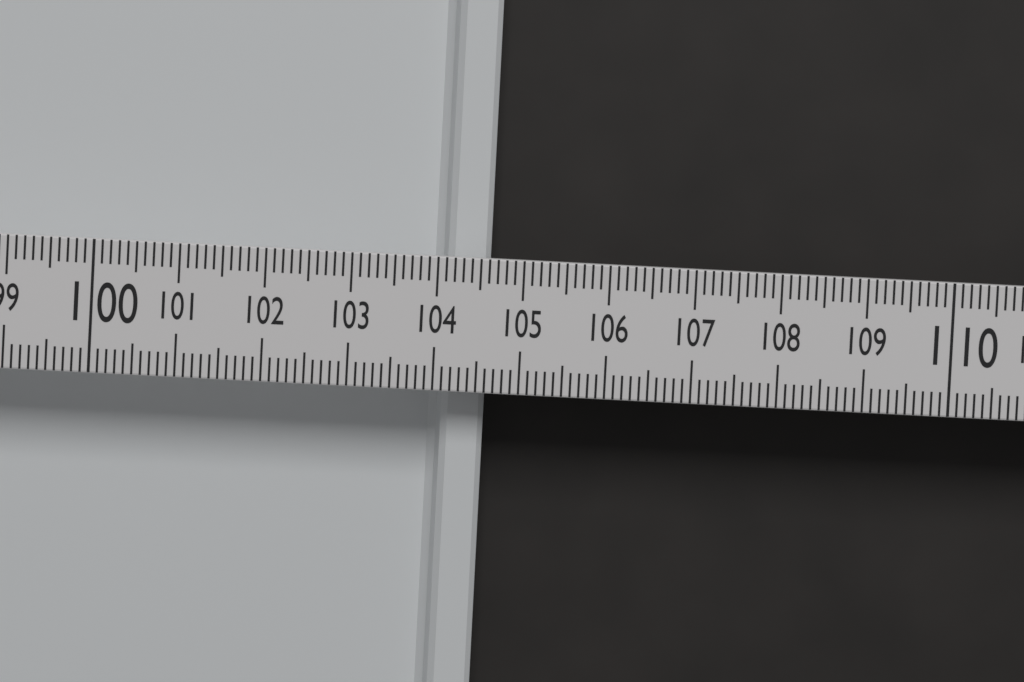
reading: 104.6 (no unit)
